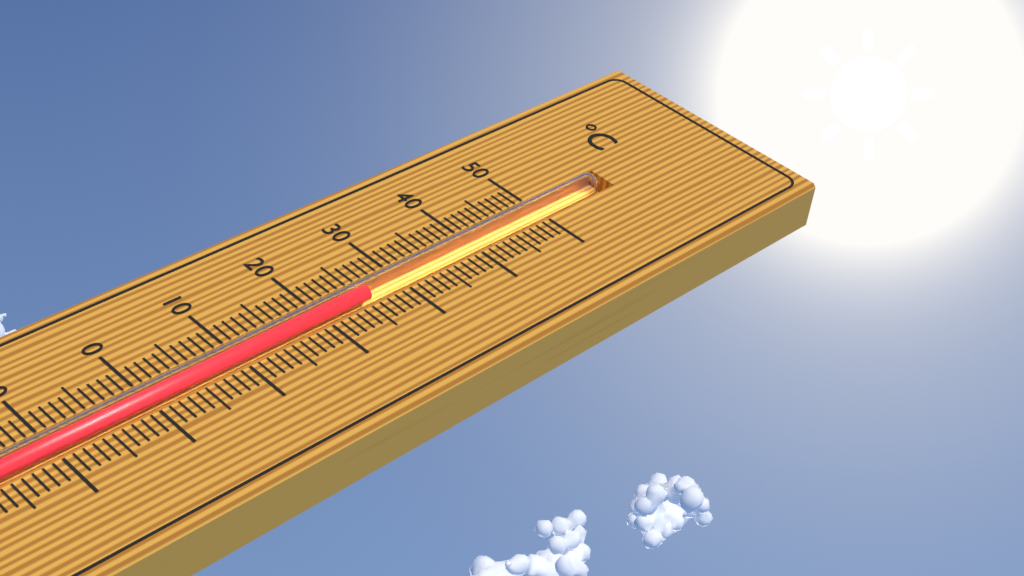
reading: 26 °C
